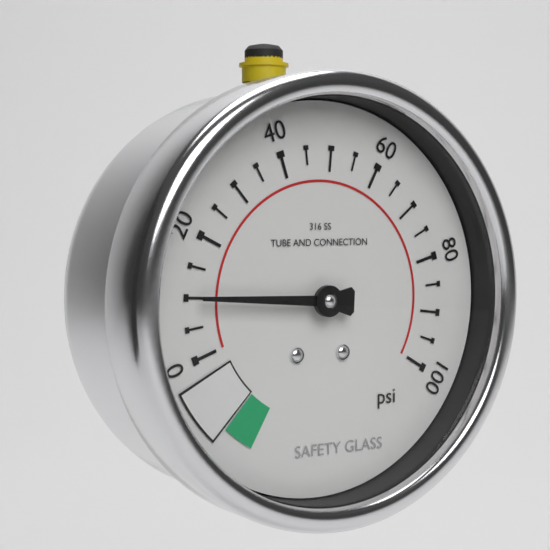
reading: 10 psi
